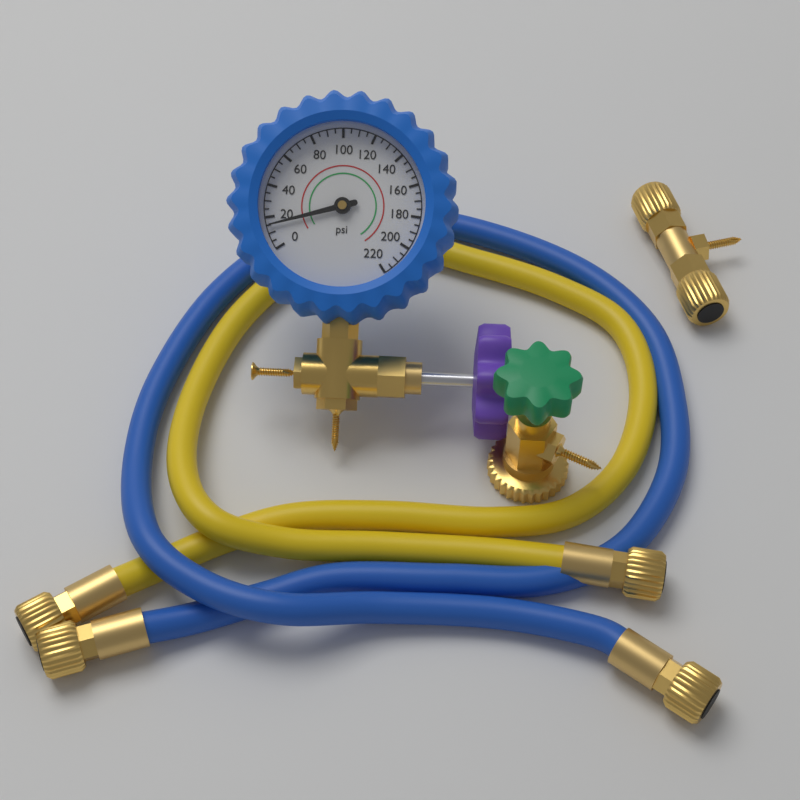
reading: 15 psi
